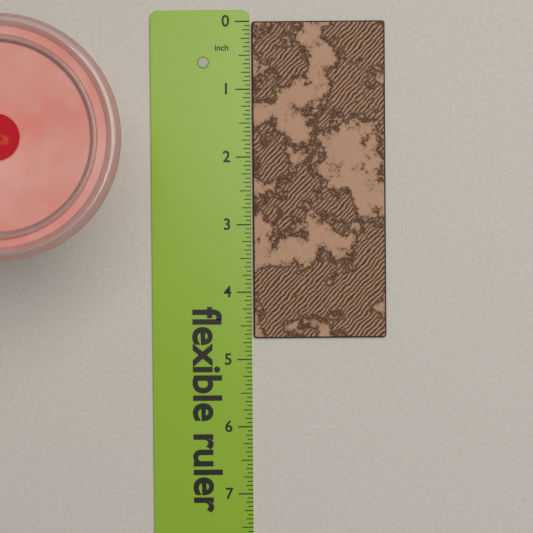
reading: 4.6875 in
